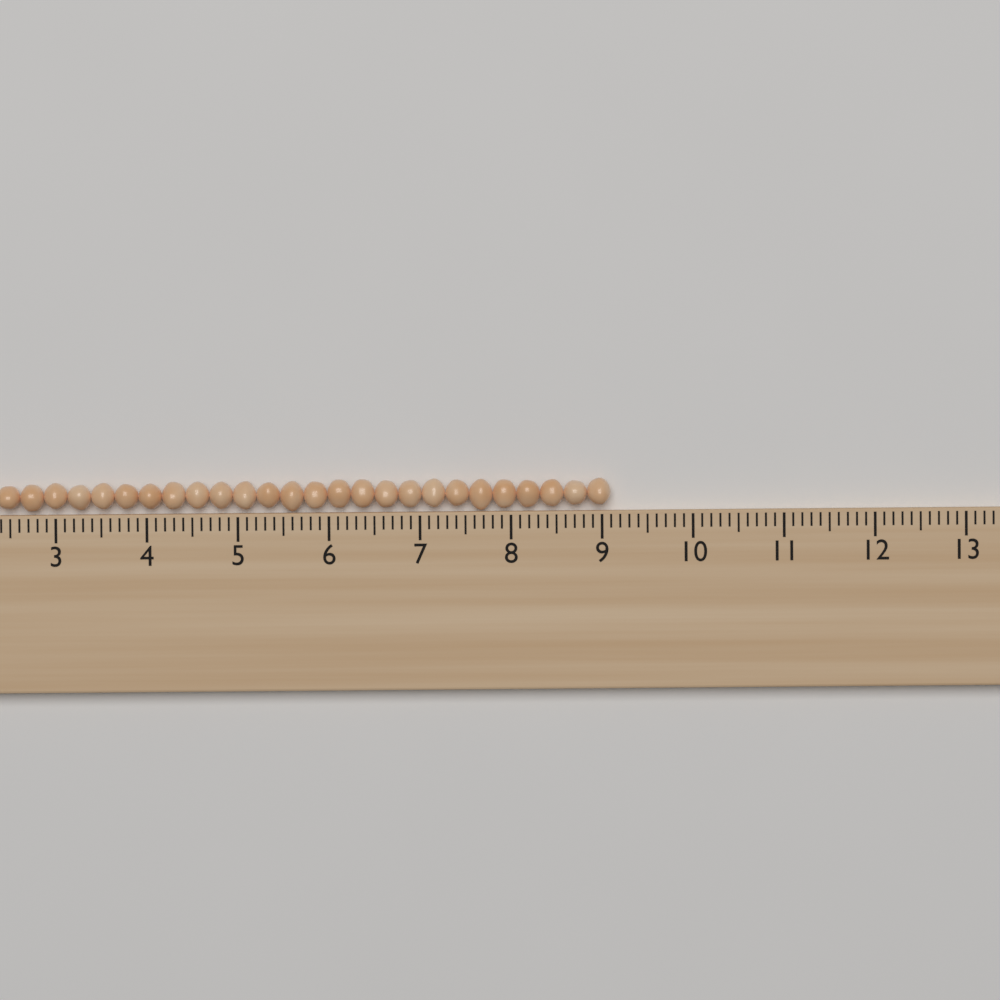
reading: 9.1 (no unit)
